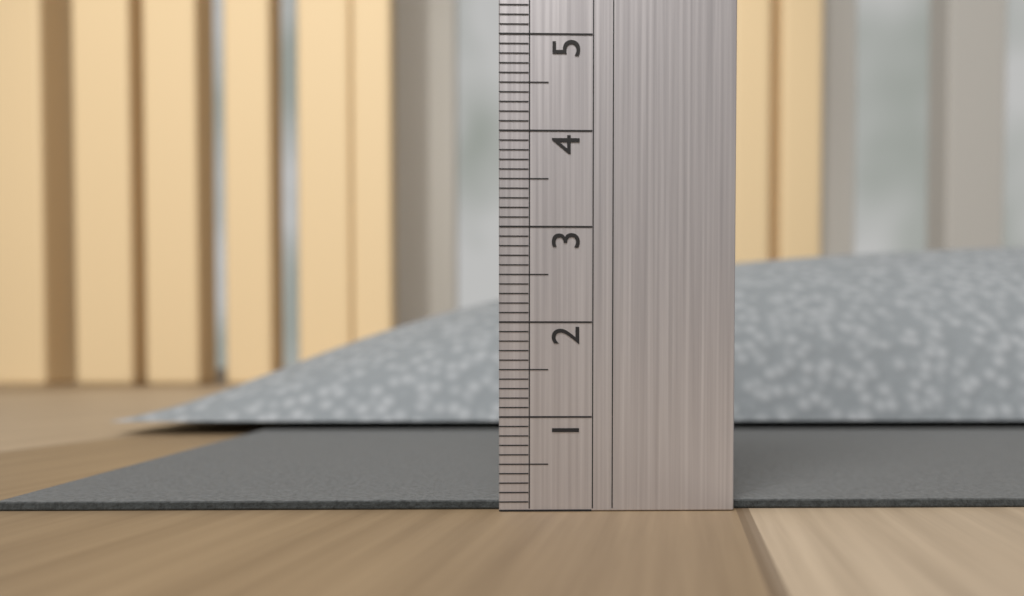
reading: 0.1 (no unit)
